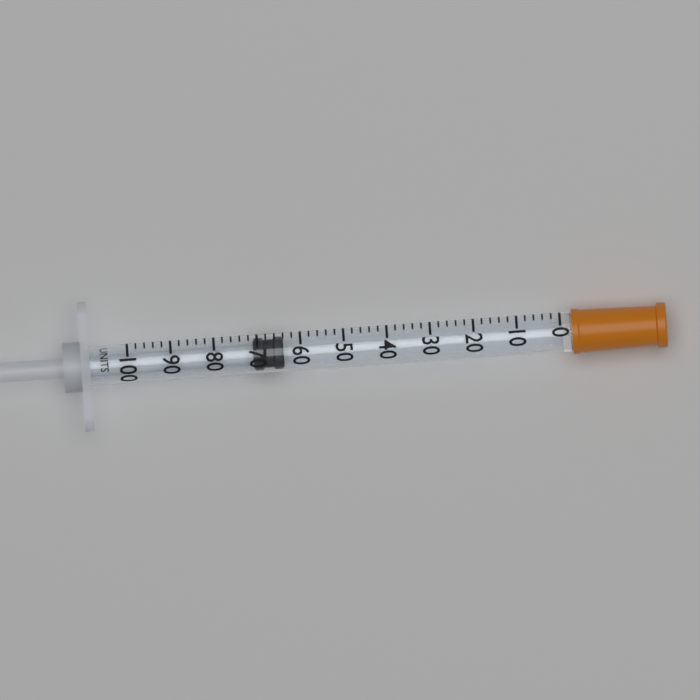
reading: 64 units
